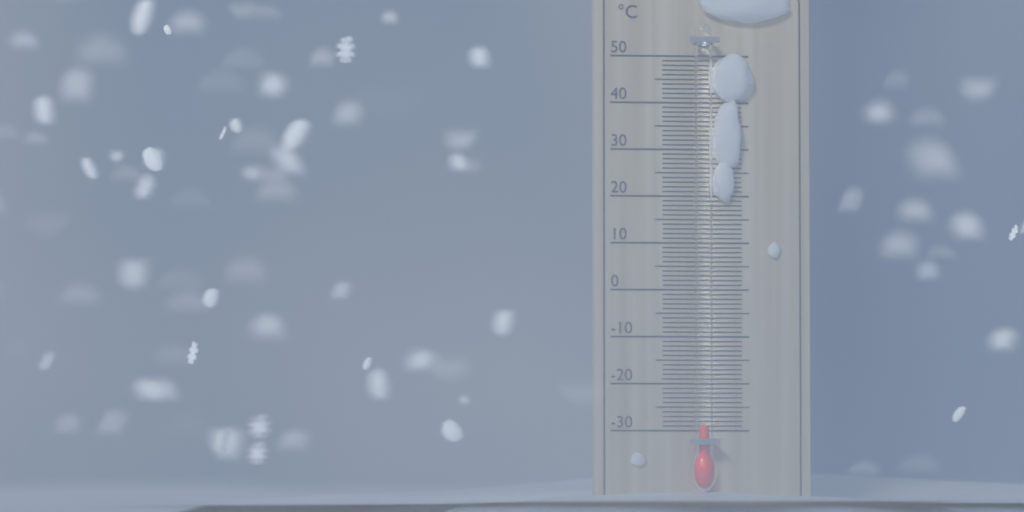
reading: -29 °C
